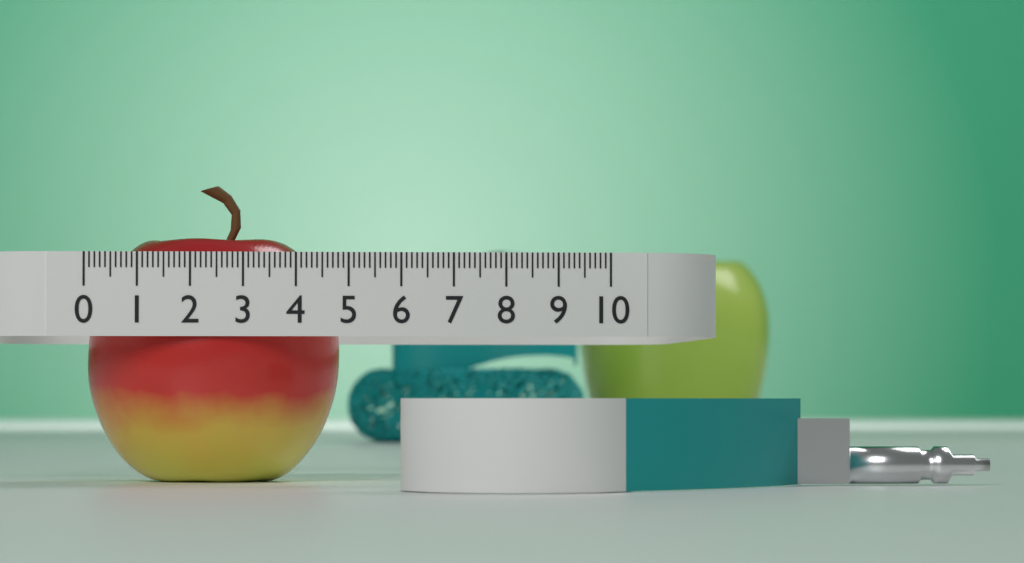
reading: 4.9 (no unit)
